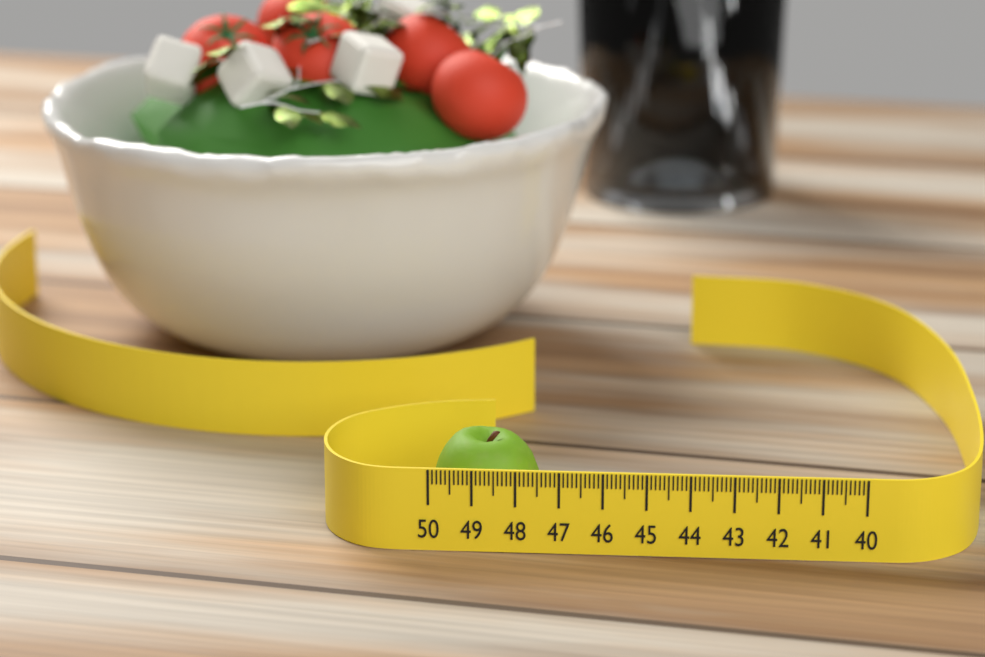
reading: 47.5 (no unit)
